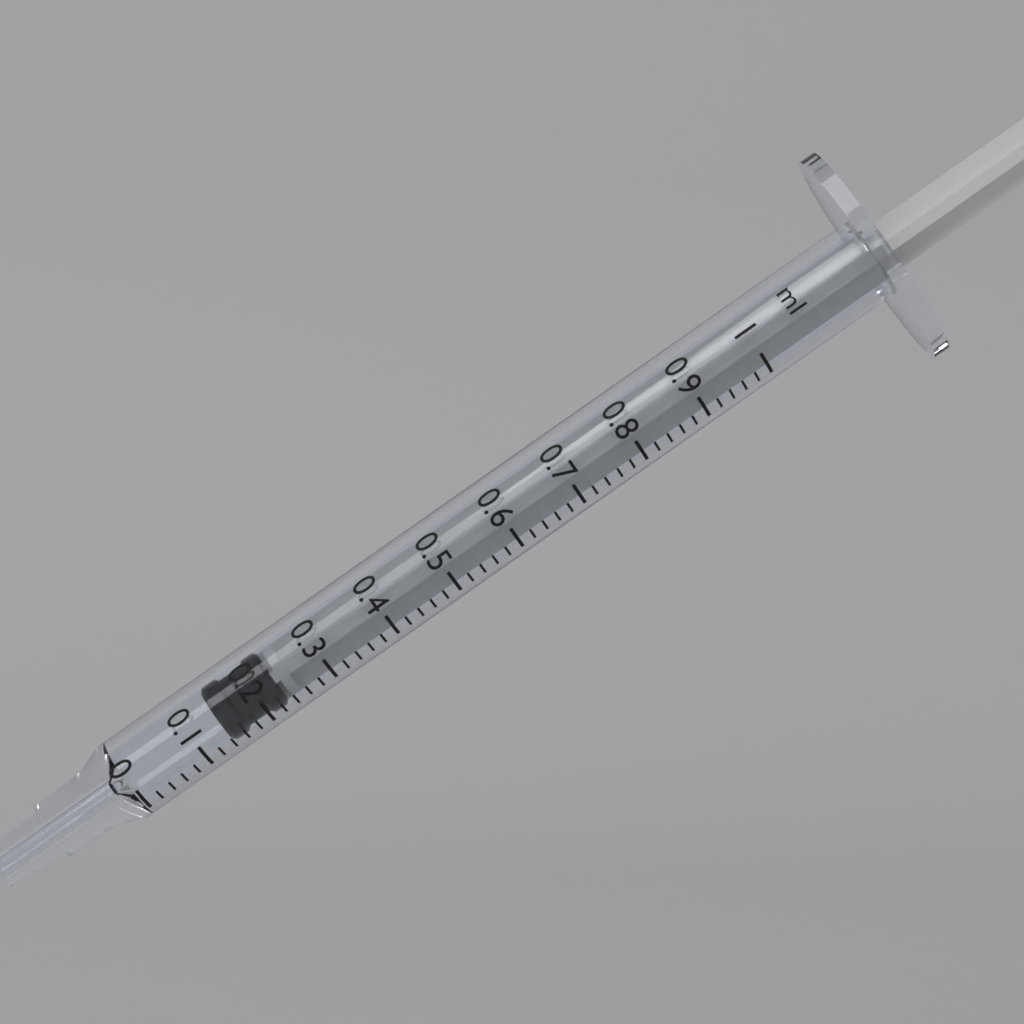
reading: 0.14 ml
